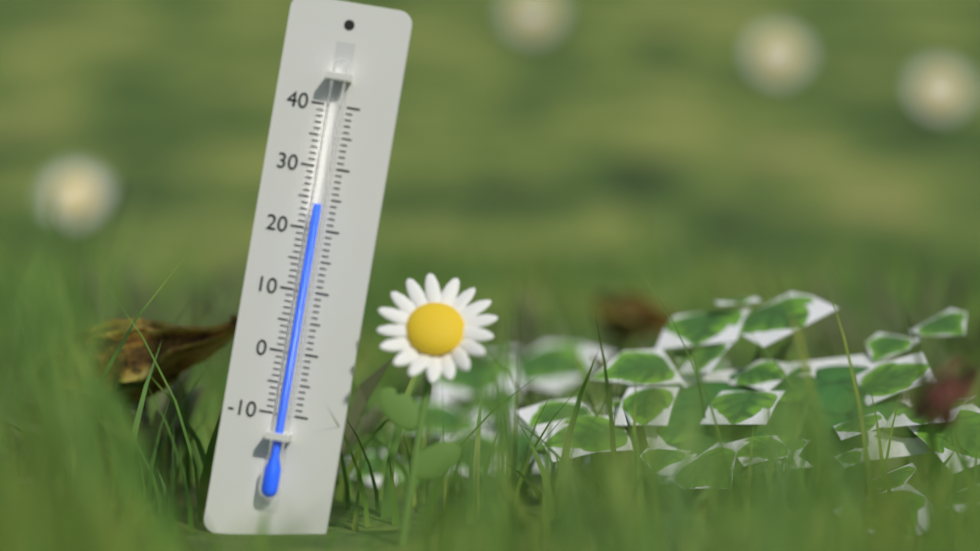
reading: 24 (no unit)
